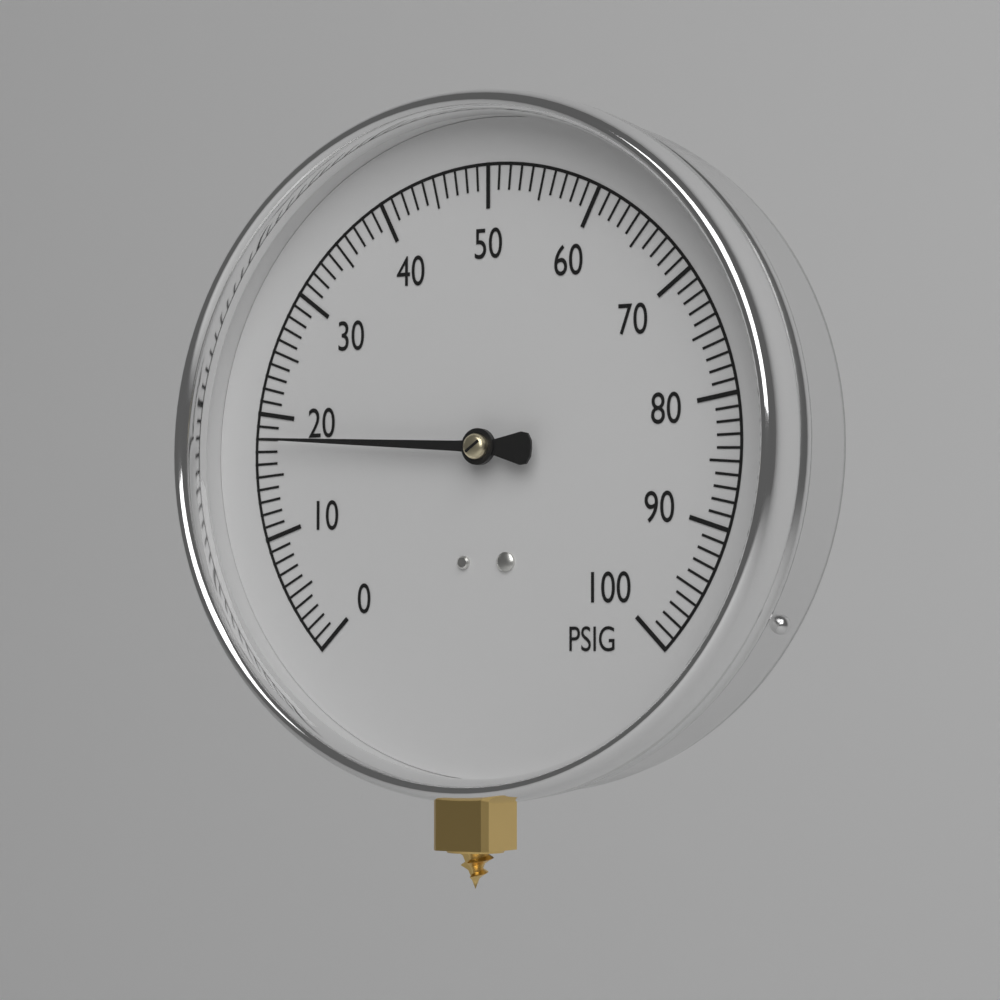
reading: 18 PSIG
